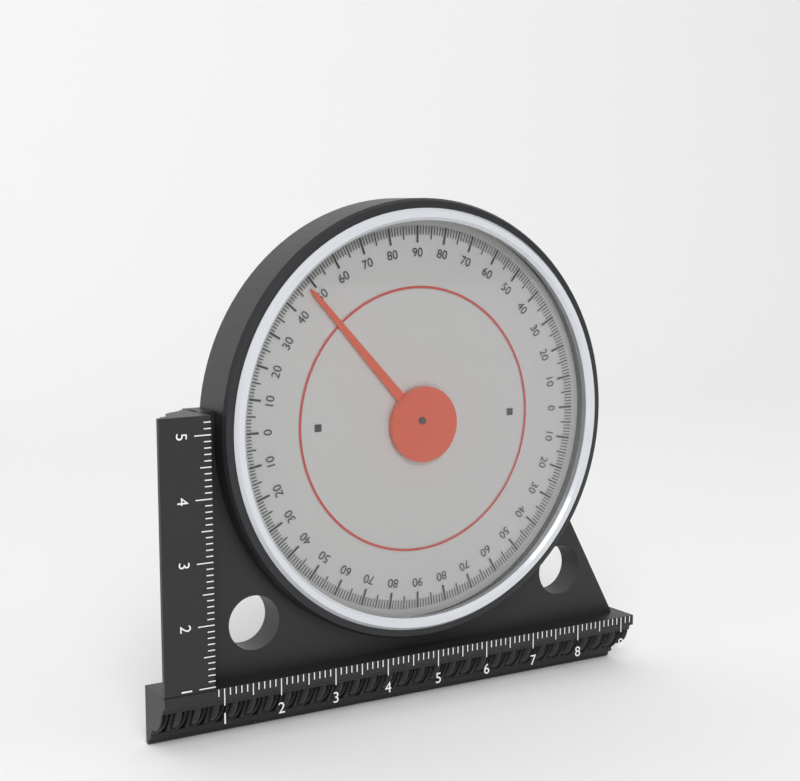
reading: 48 (no unit)
